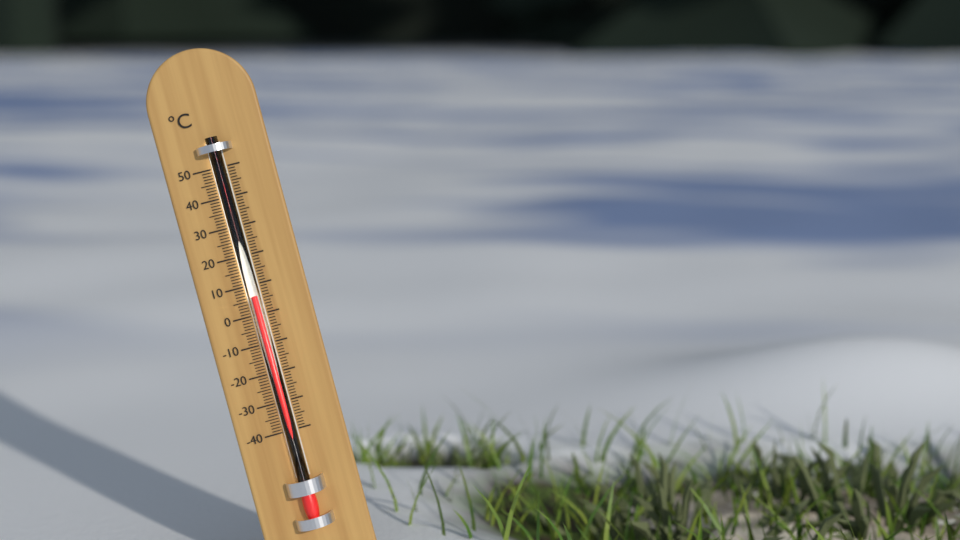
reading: 6 °C
